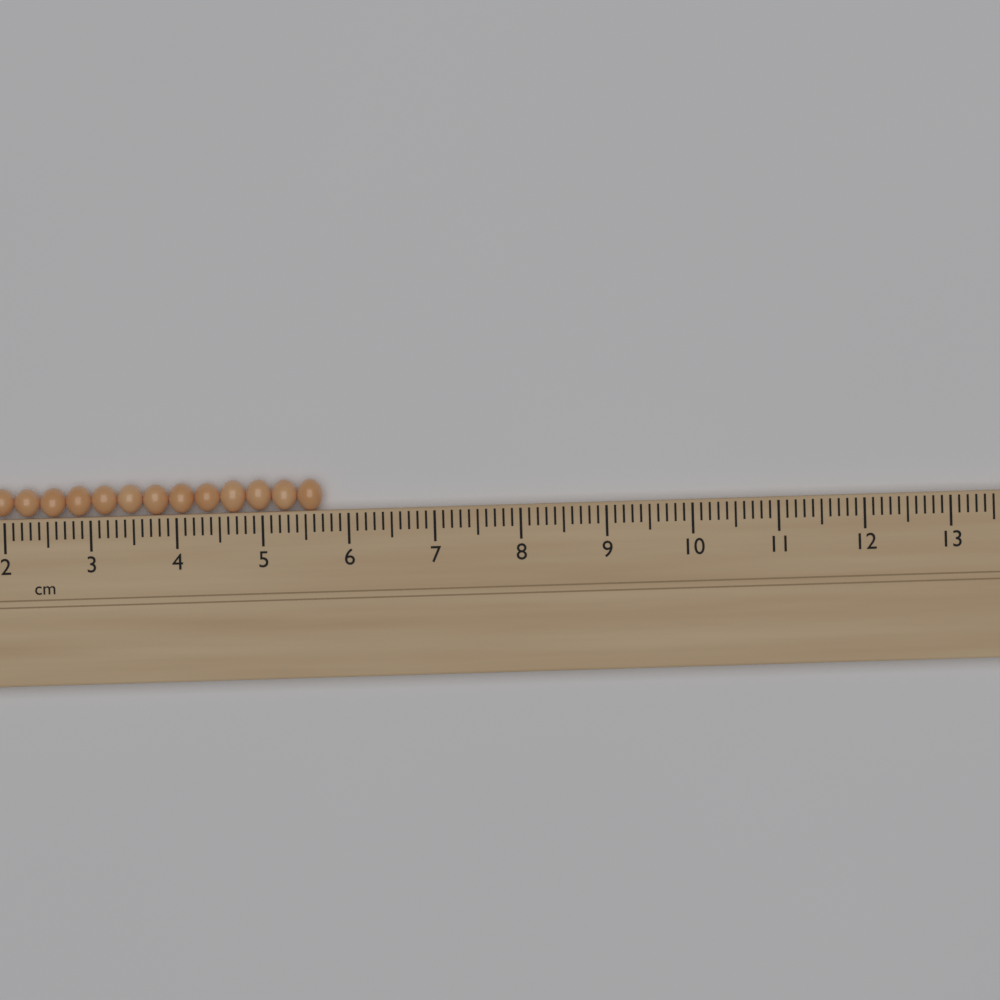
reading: 5.7 cm
